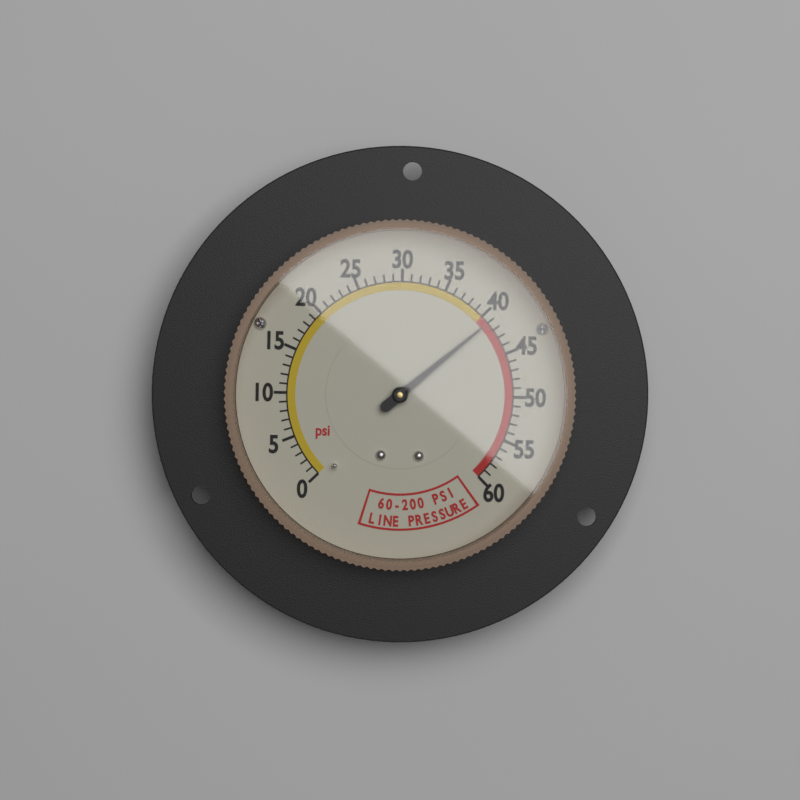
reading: 41 psi
